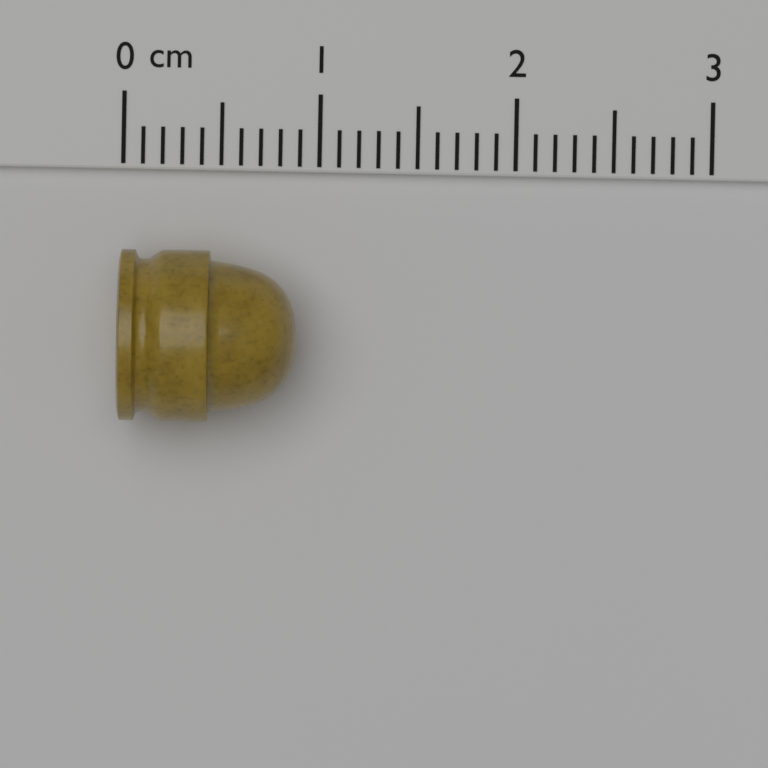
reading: 0.9 cm
